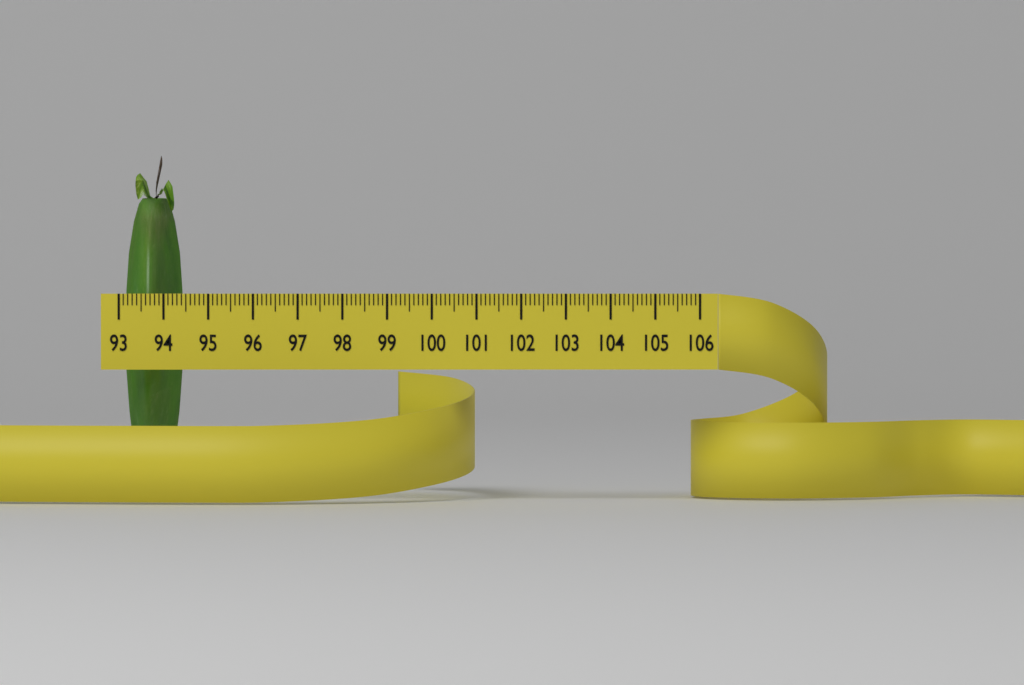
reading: 94.3 (no unit)
